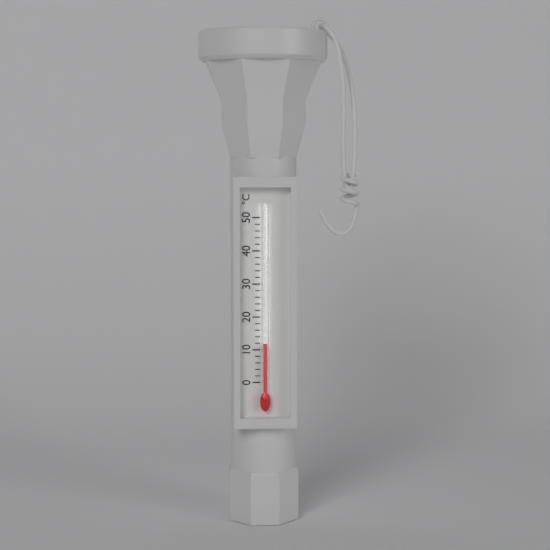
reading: 12 °C
